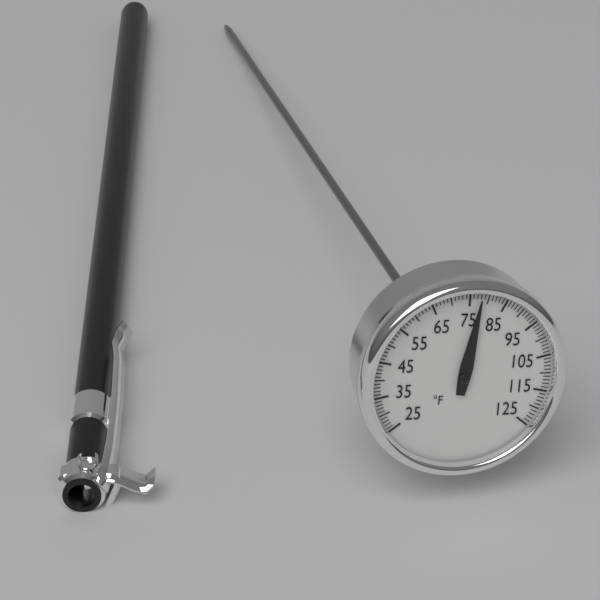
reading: 78 °F
